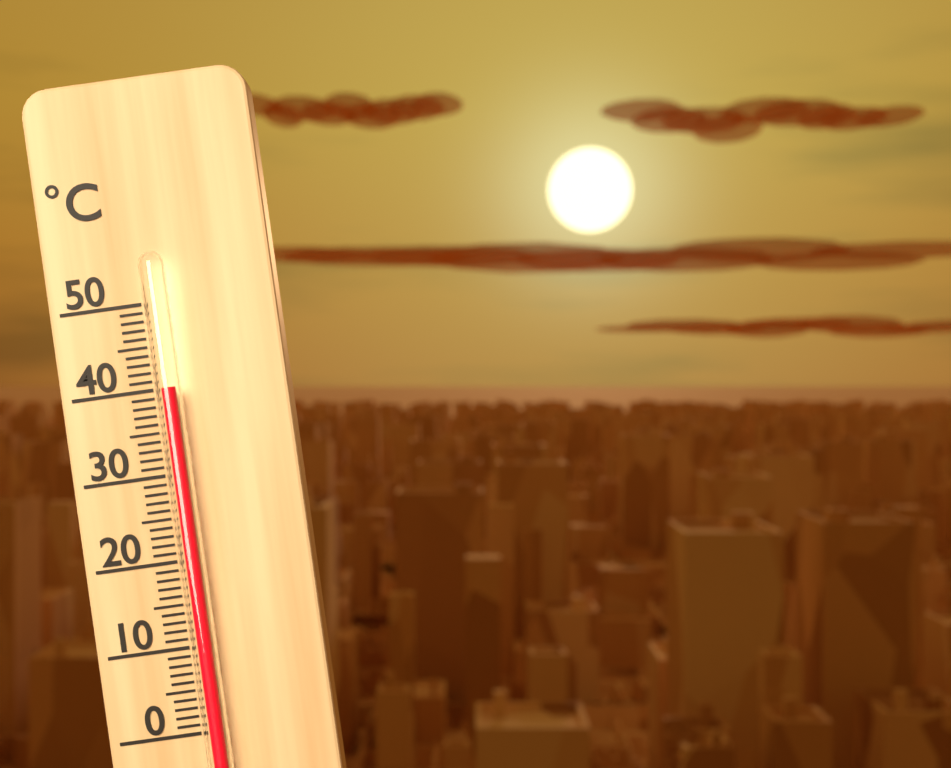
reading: 40 °C
